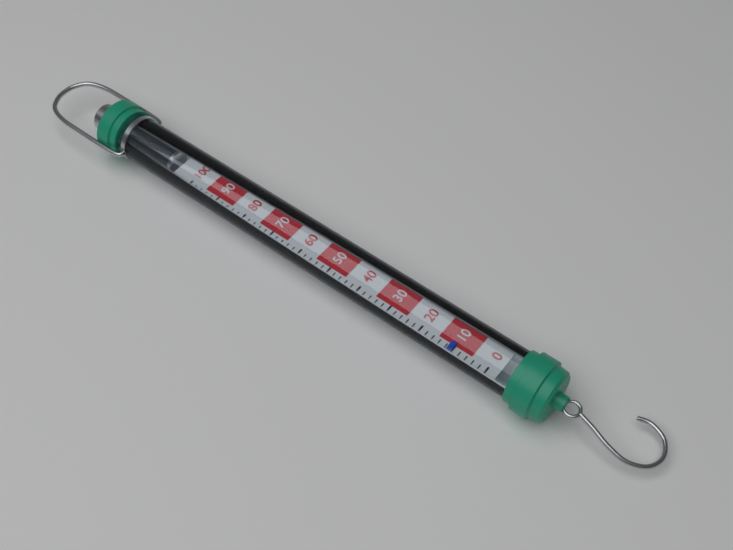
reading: 10 (no unit)
